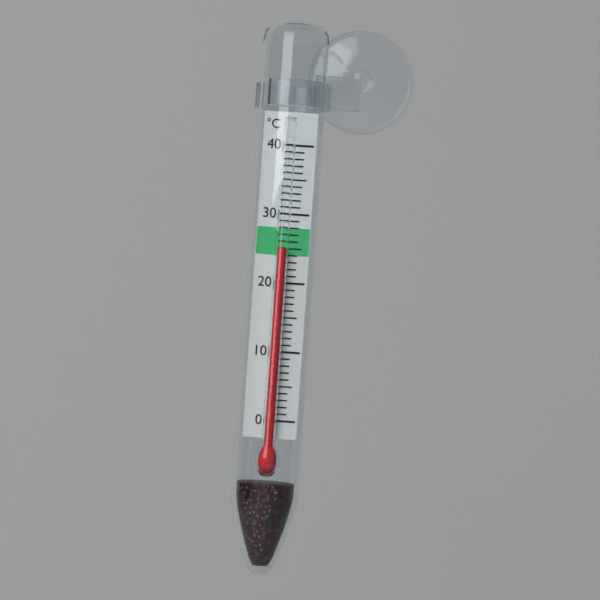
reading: 25 °C
